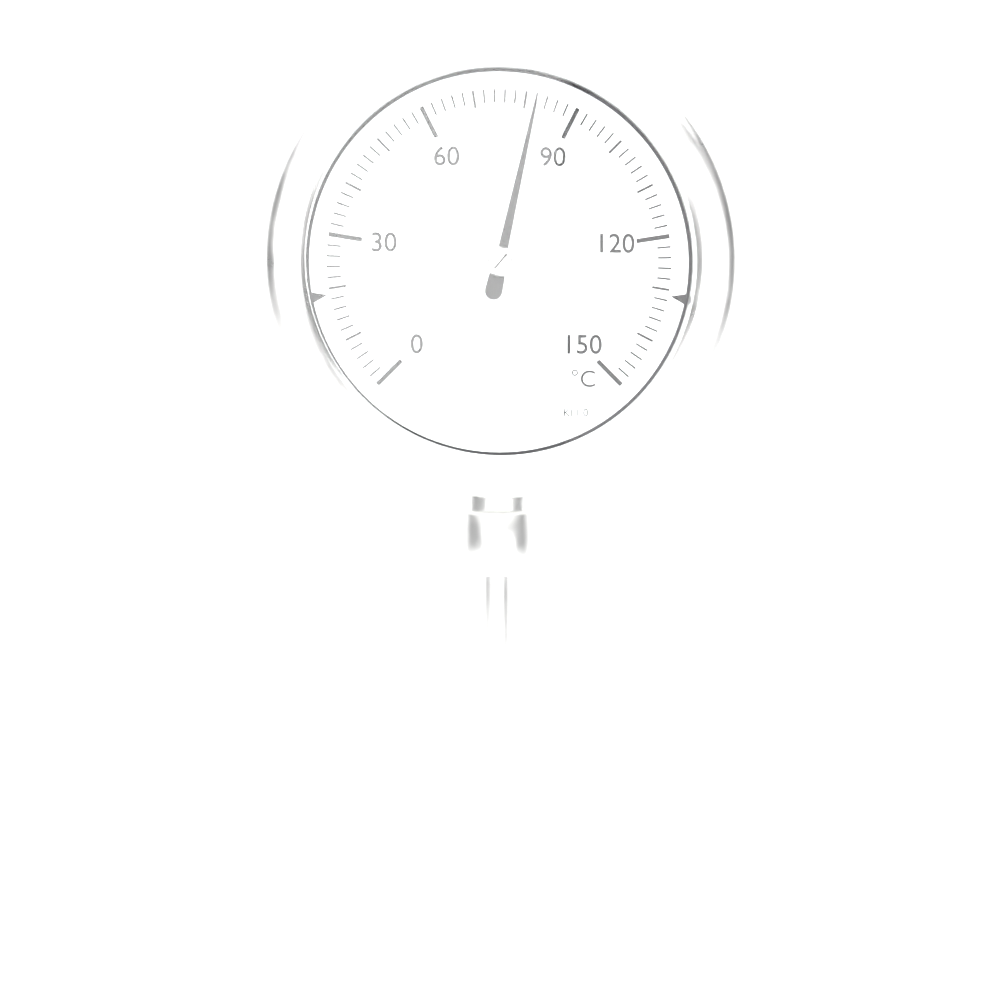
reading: 82 °C
